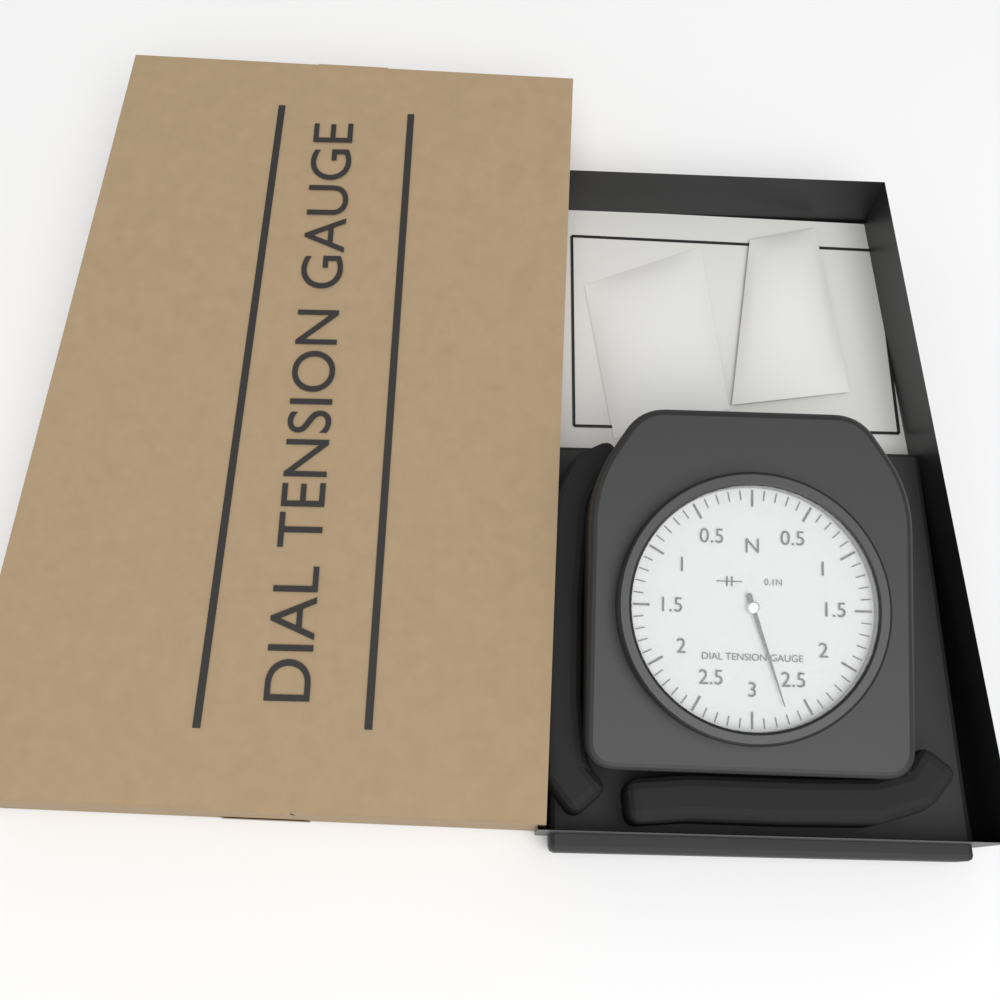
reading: 2.7 N
